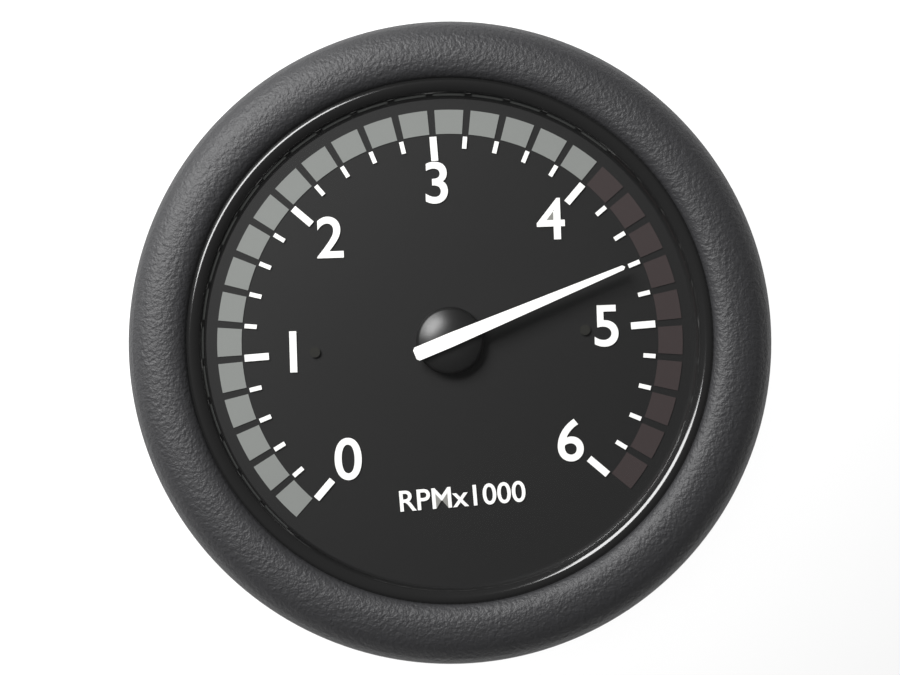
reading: 4600 RPM
